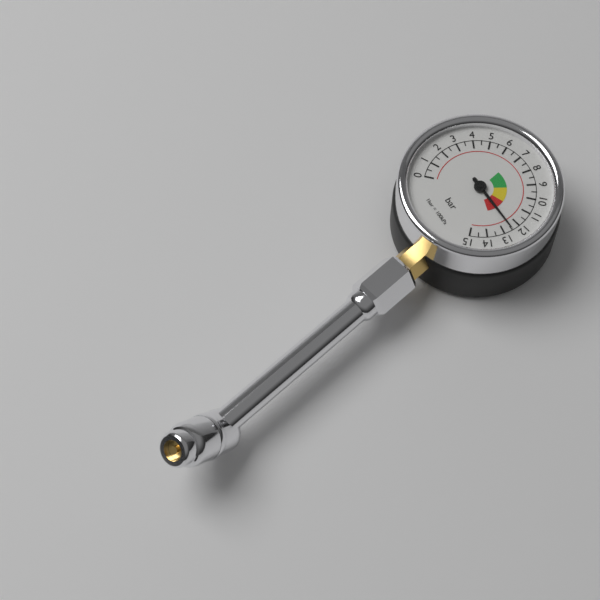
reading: 12.5 bar
